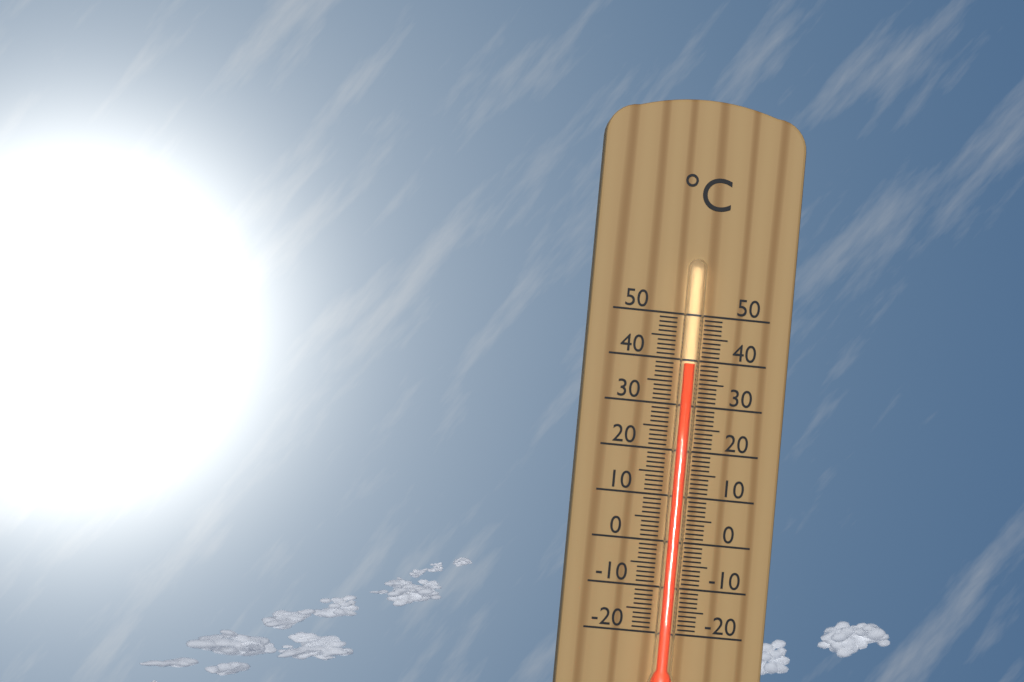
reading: 39 °C
